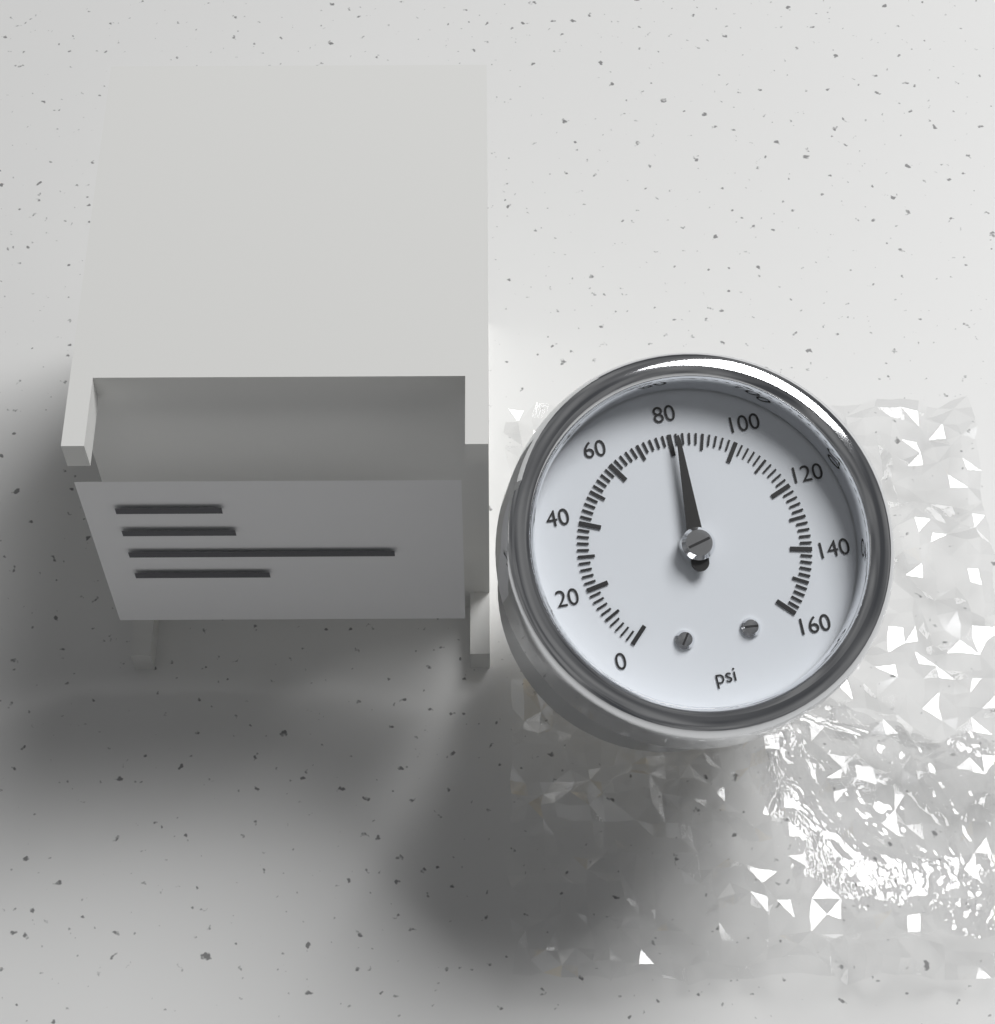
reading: 82 psi
